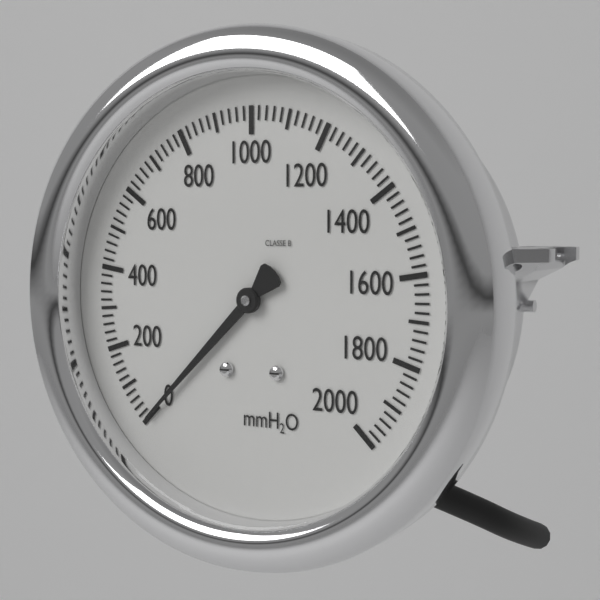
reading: 0 mmH2O
